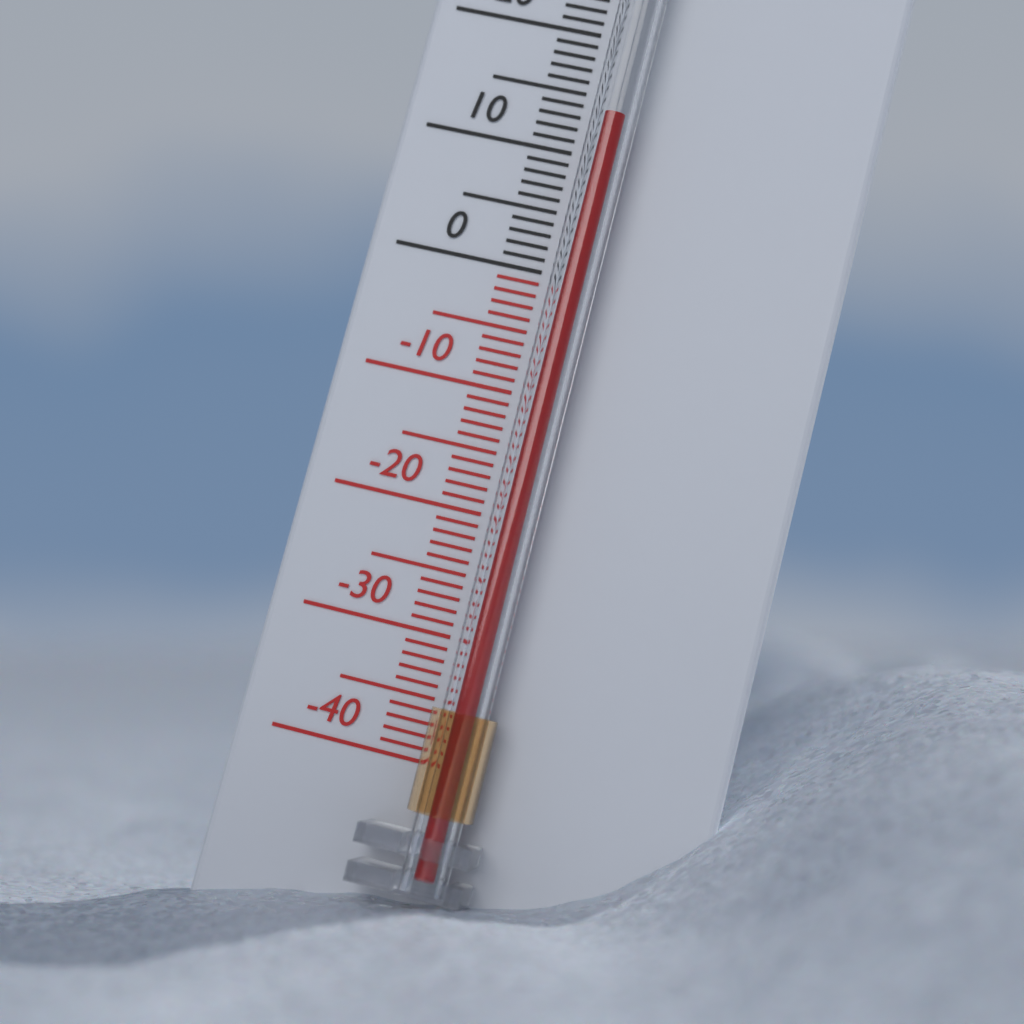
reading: 13 °C
